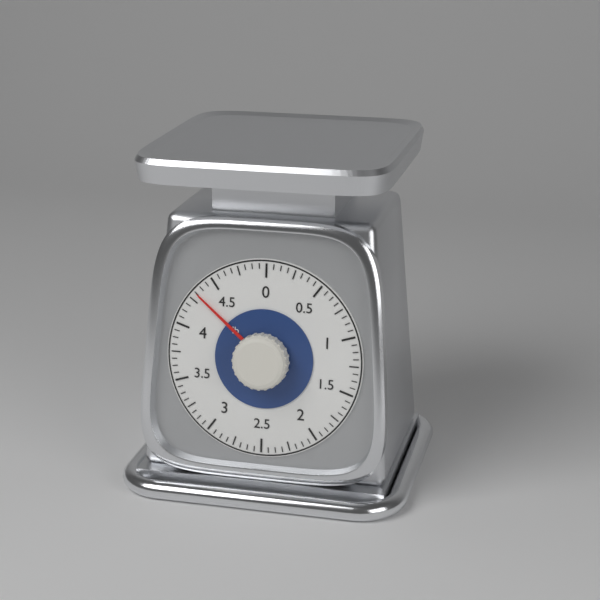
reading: 4.3125 lb
